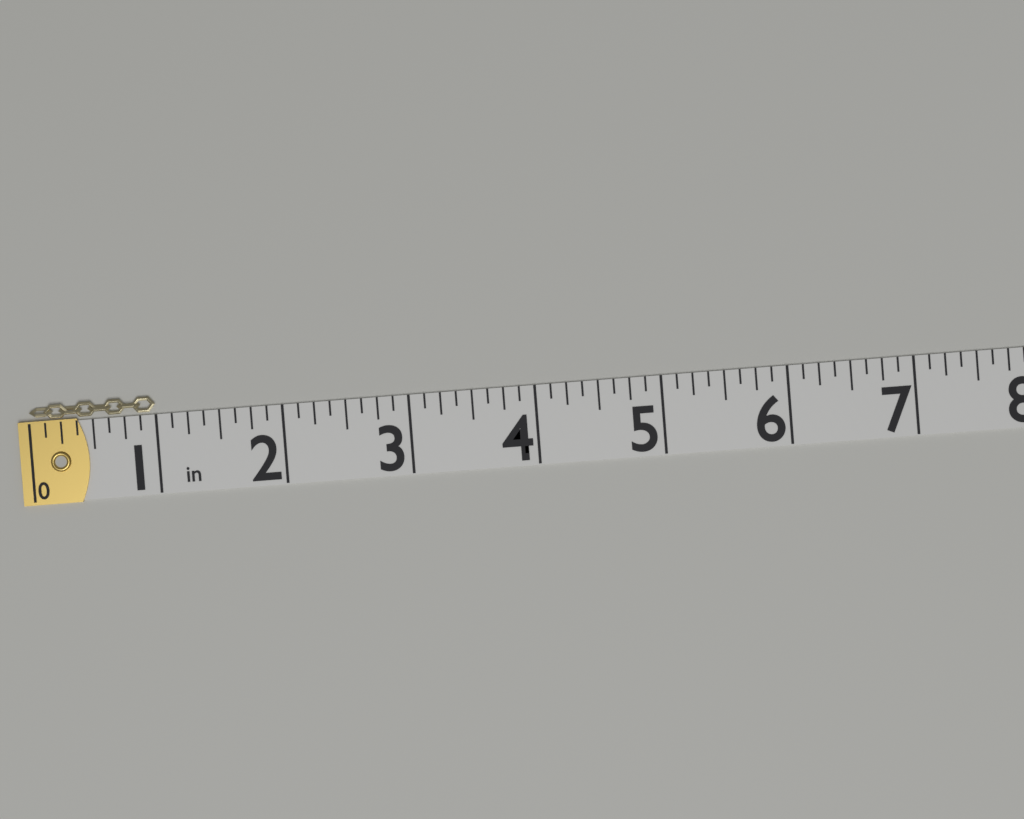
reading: 1.000 in
